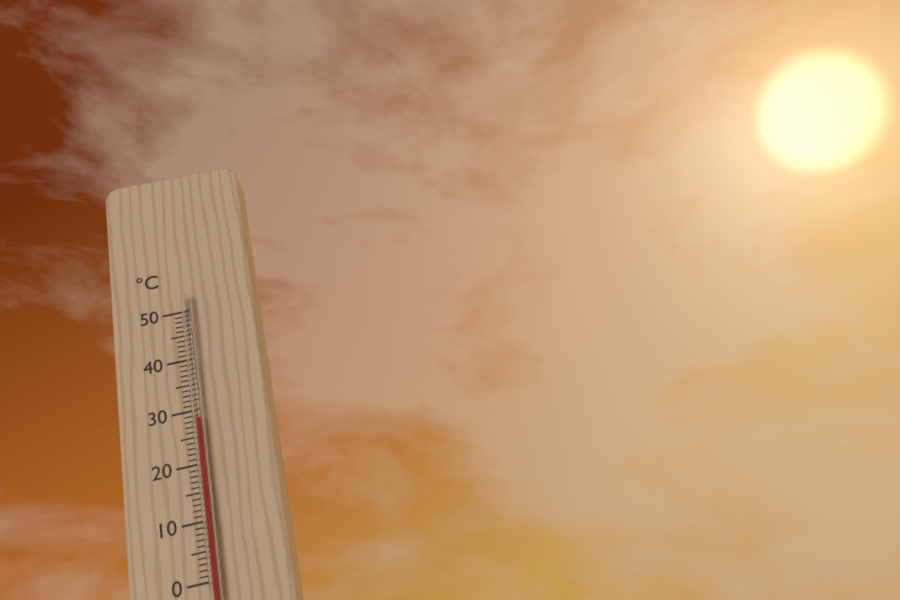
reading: 28 °C
